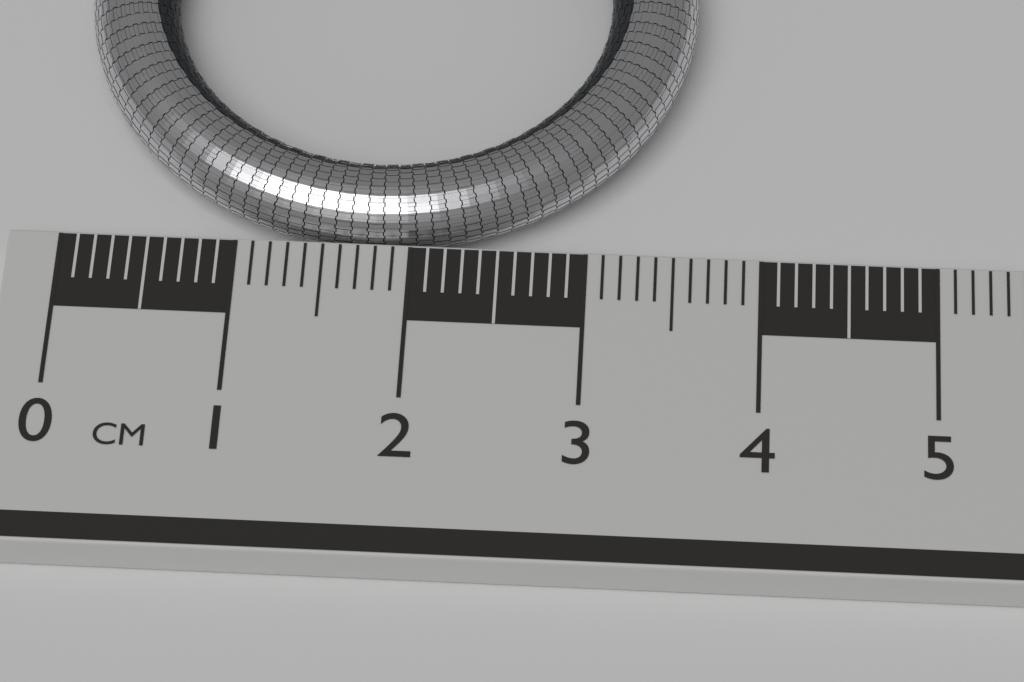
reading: 3.6 cm
